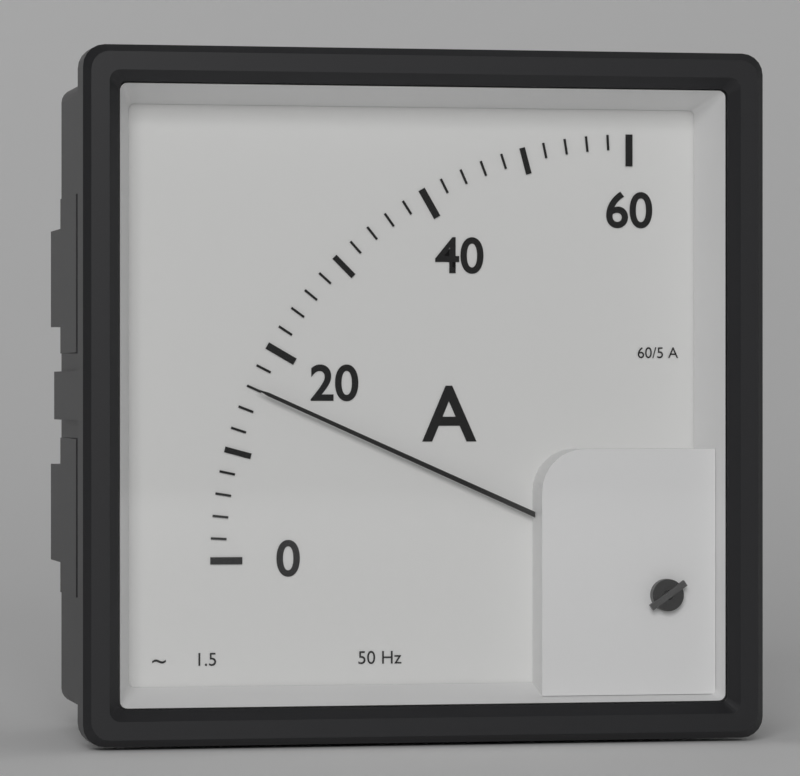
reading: 16 A
